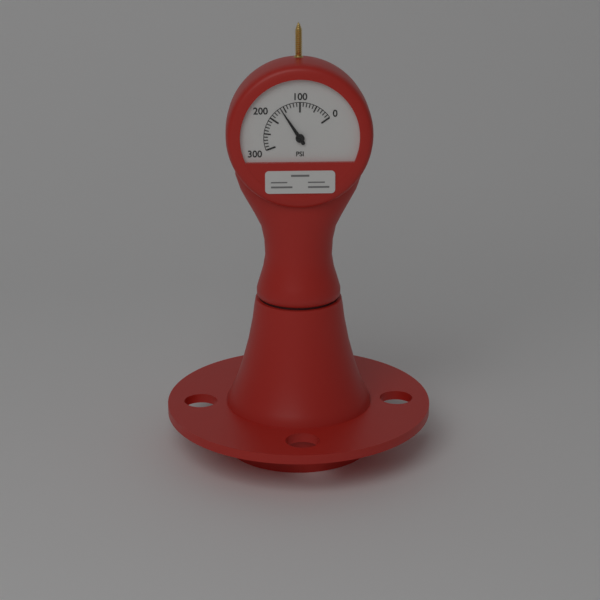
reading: 160 psi
